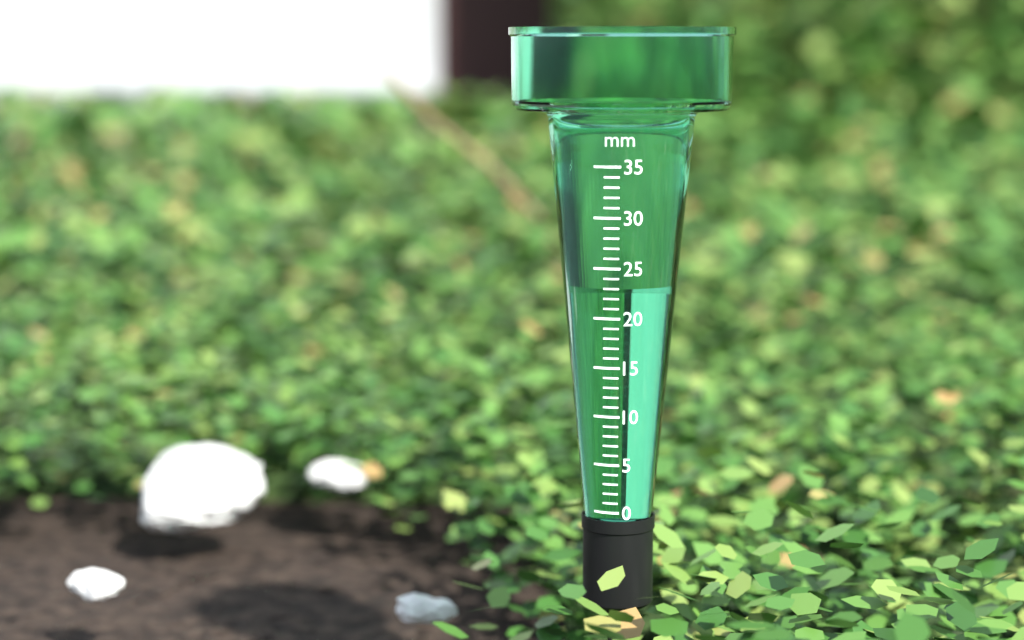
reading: 23 mm
